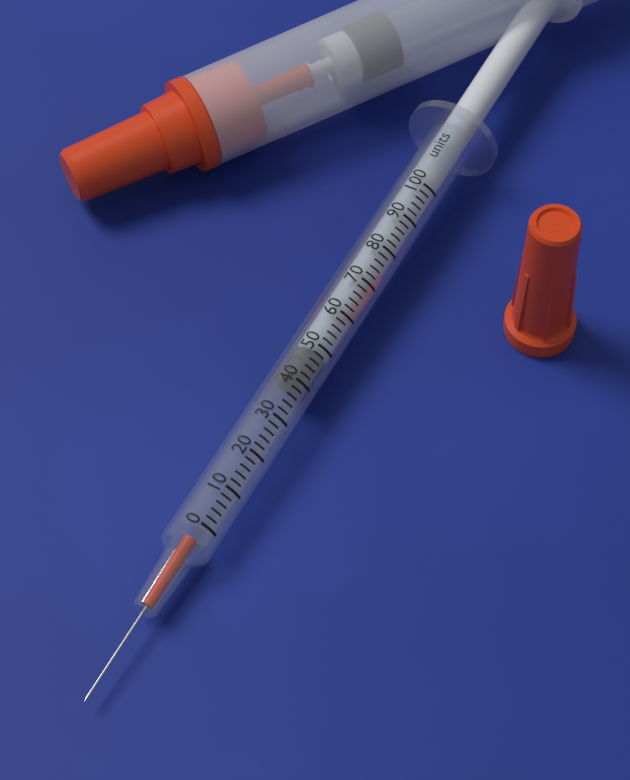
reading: 40 units
